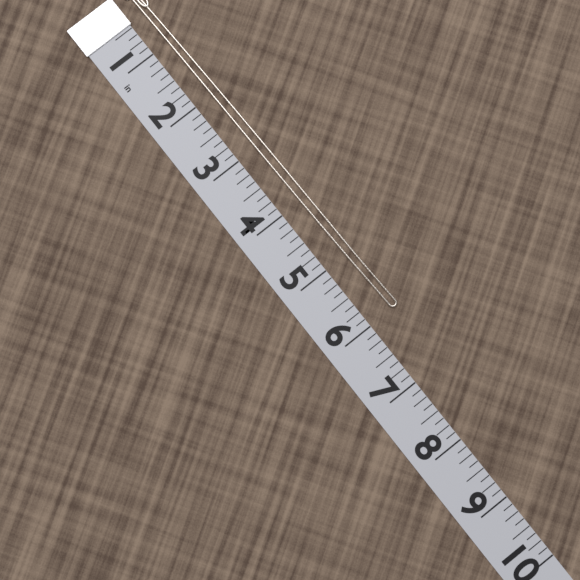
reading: 6.000 in
